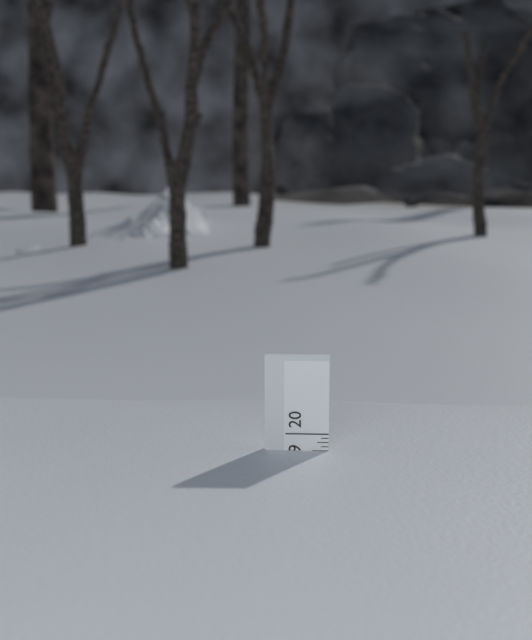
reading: 19.500 (no unit)
